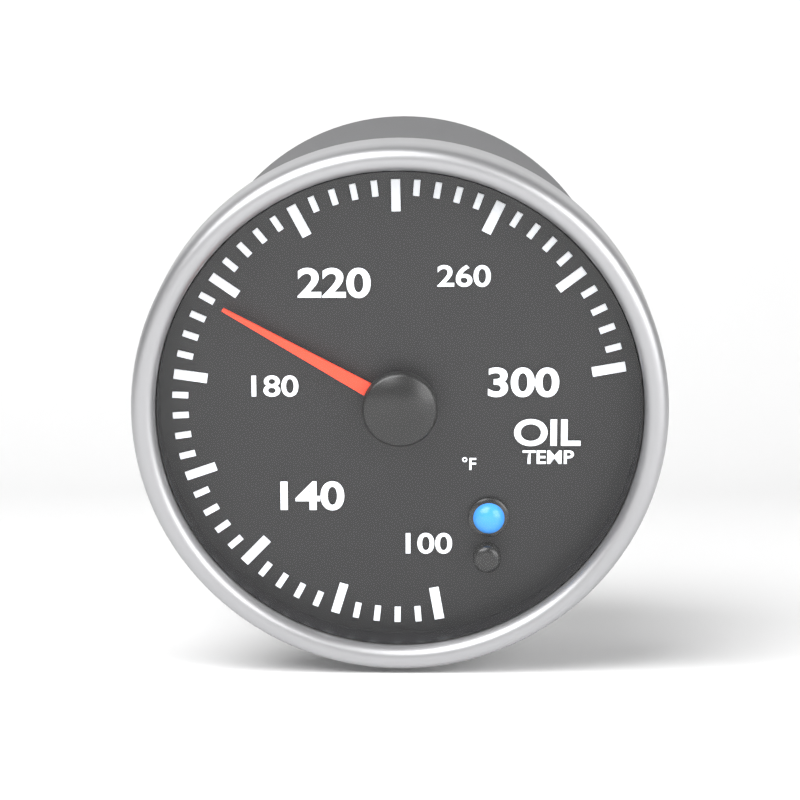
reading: 196 °F
